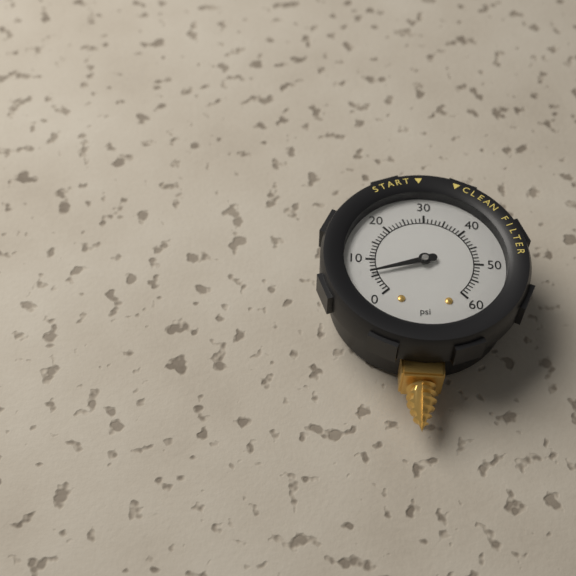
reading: 6 psi
